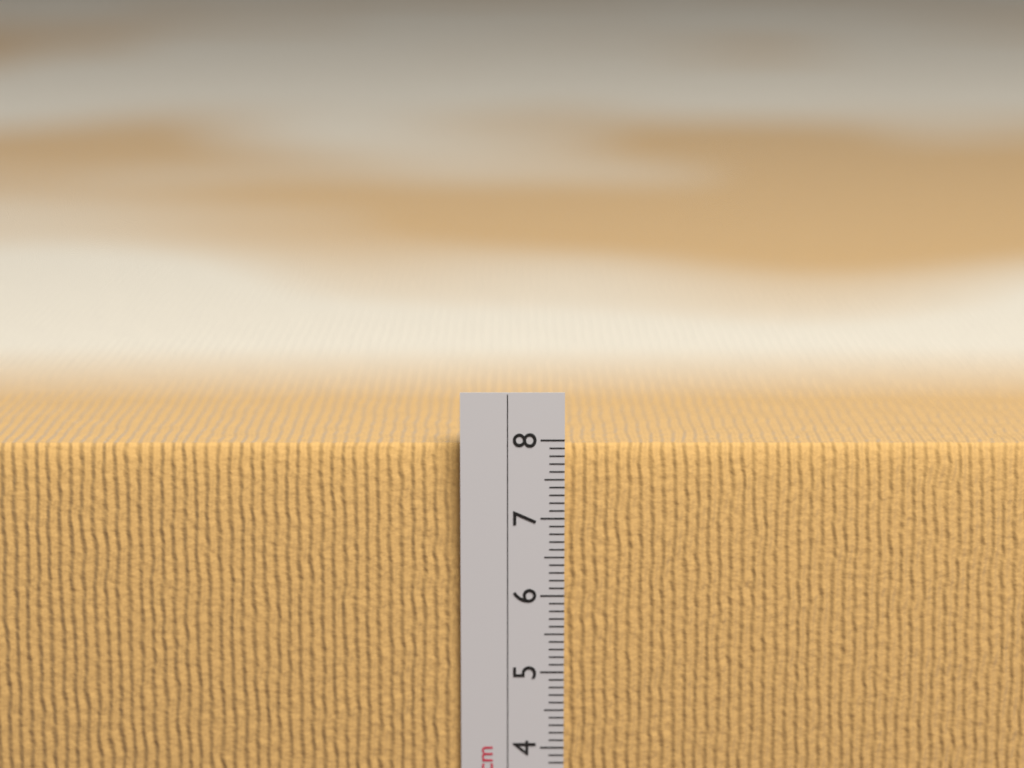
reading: 7.9 cm
